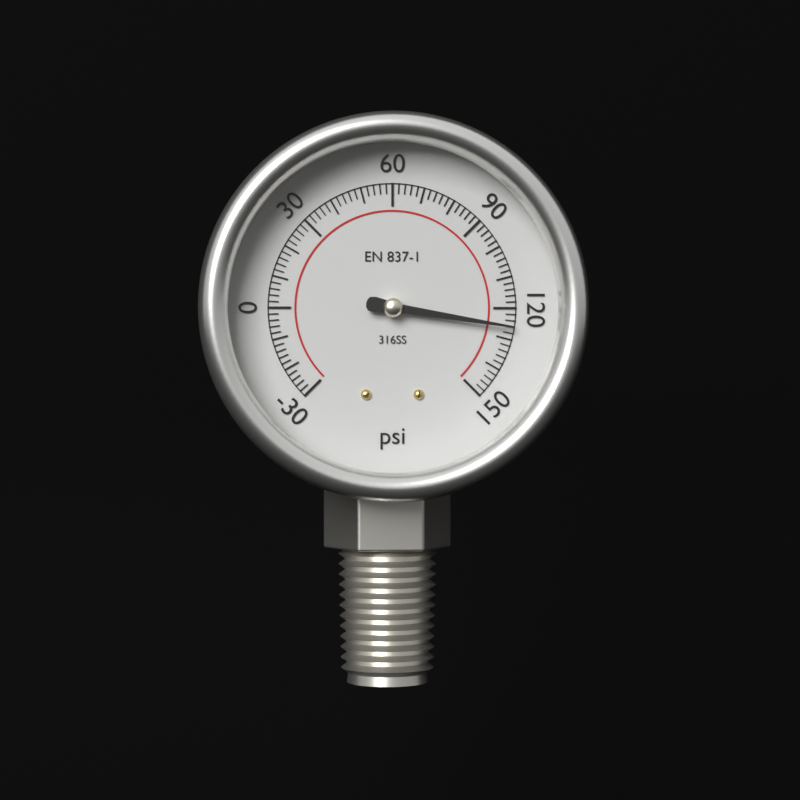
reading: 126 psi
